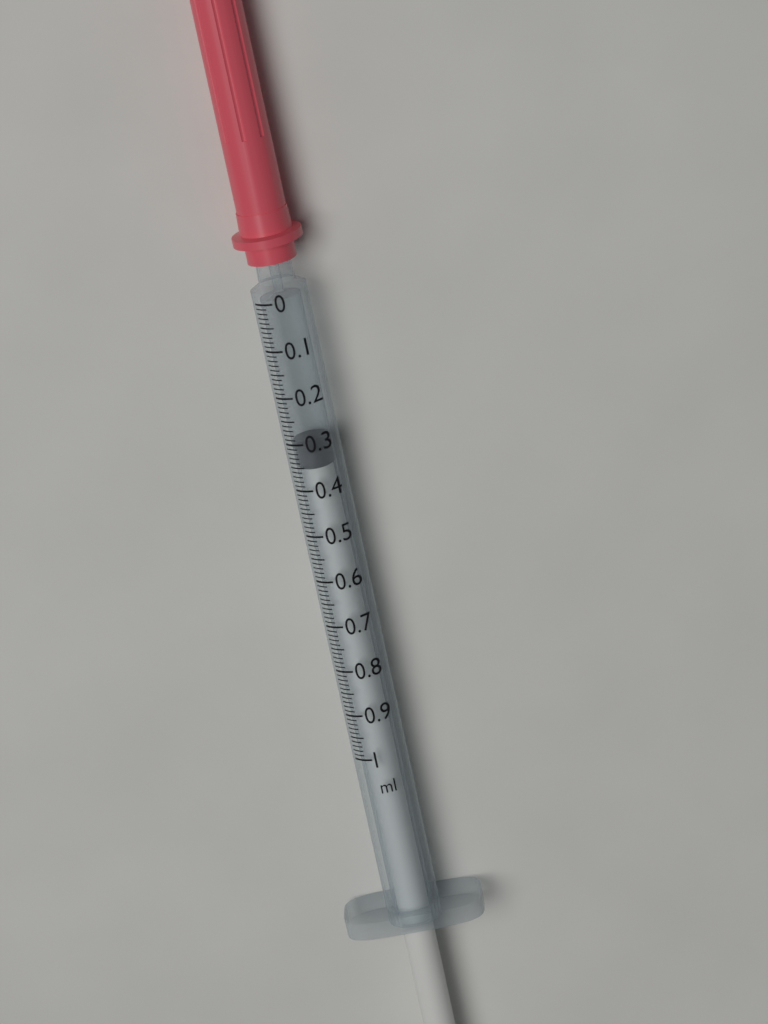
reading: 0.30 ml
